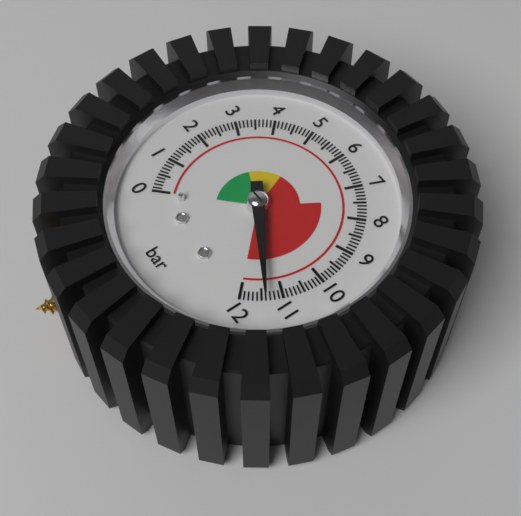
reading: 11.4 bar
